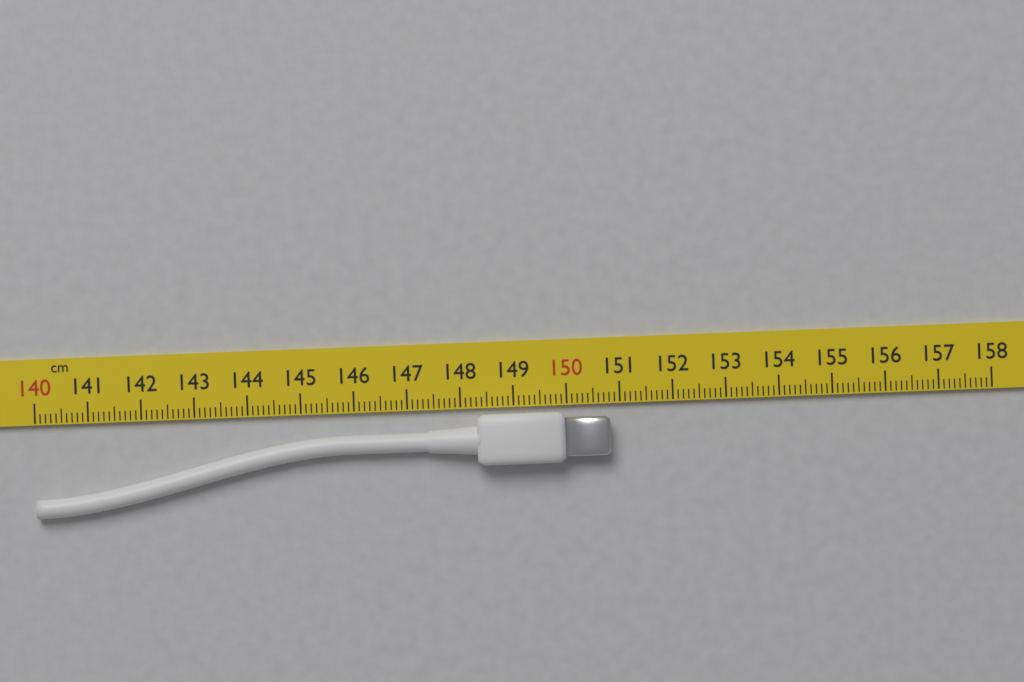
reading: 150.8 cm
